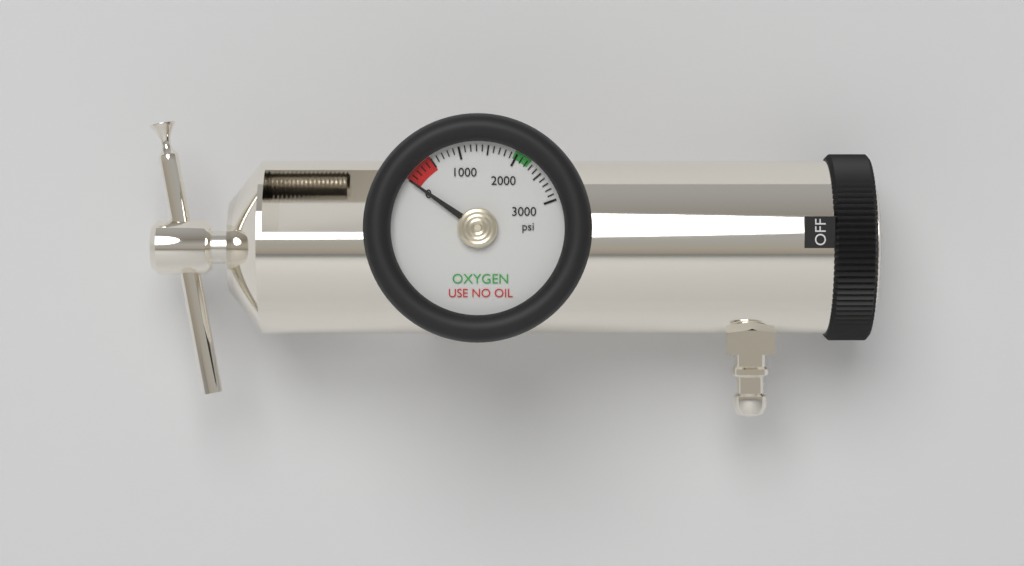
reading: 0 psi
